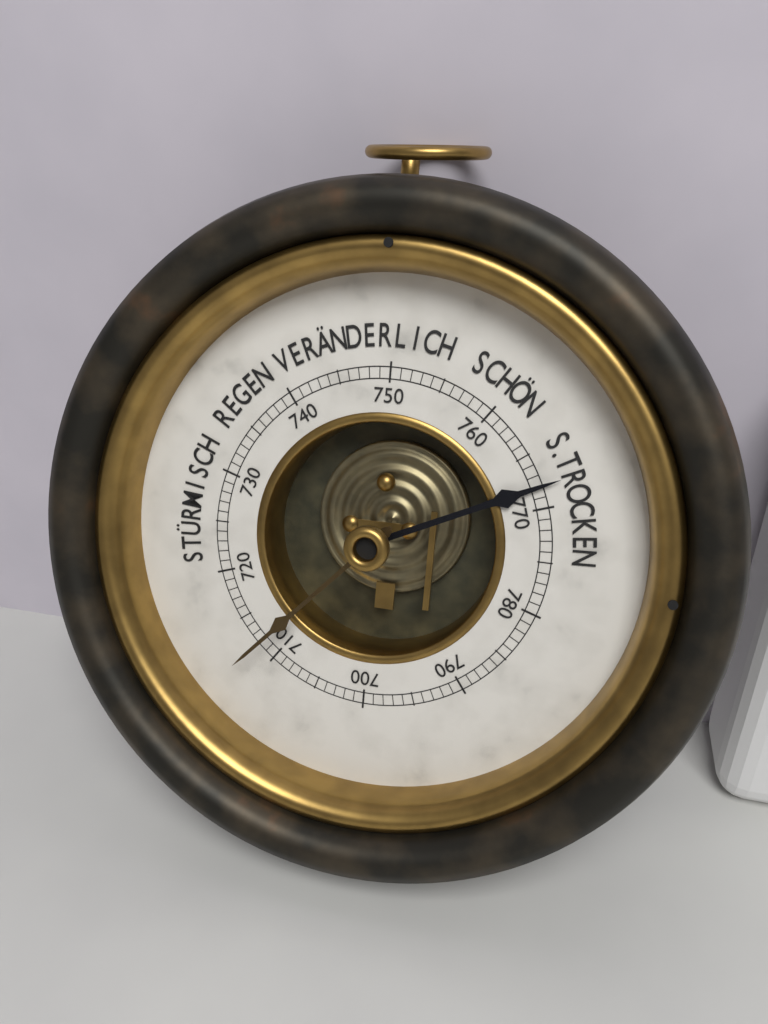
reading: 768 mmHg
